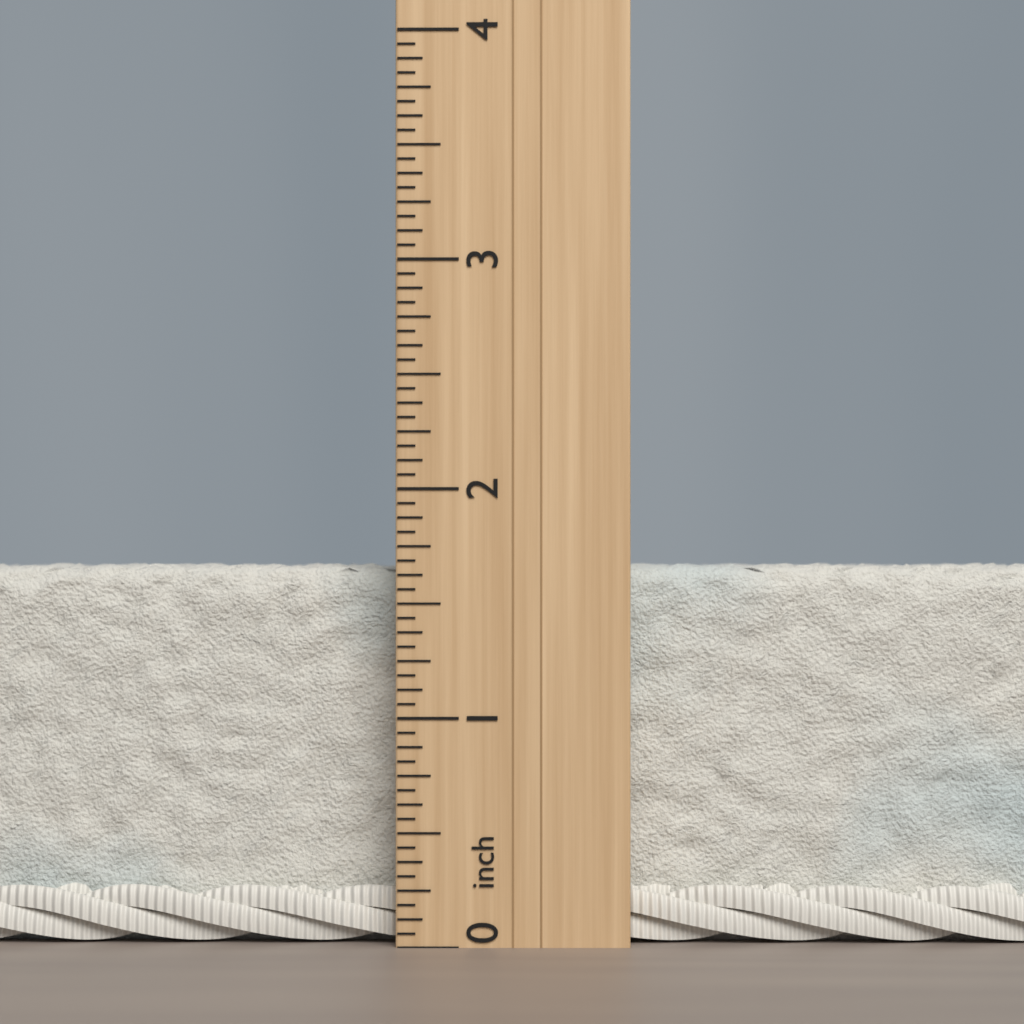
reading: 1.6875 inch
